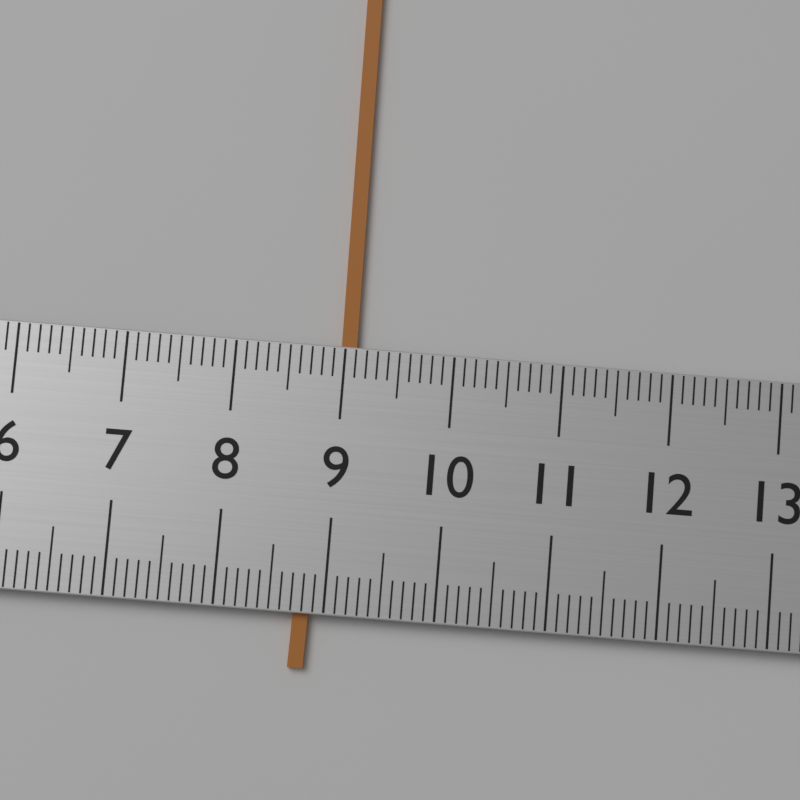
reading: 9.1 (no unit)
